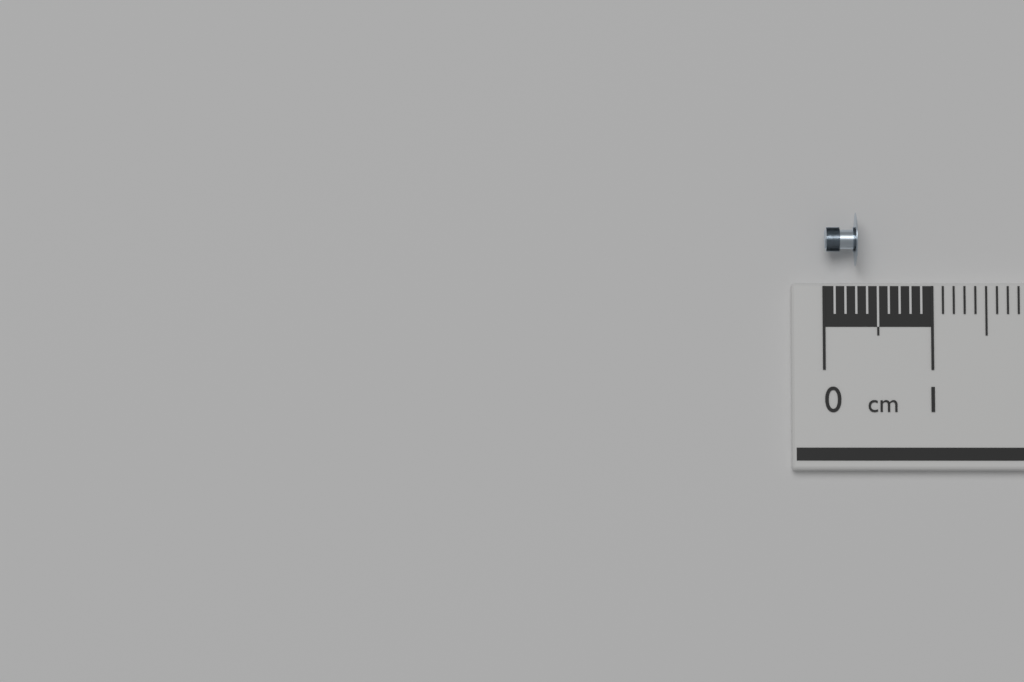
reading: 0.3 cm
